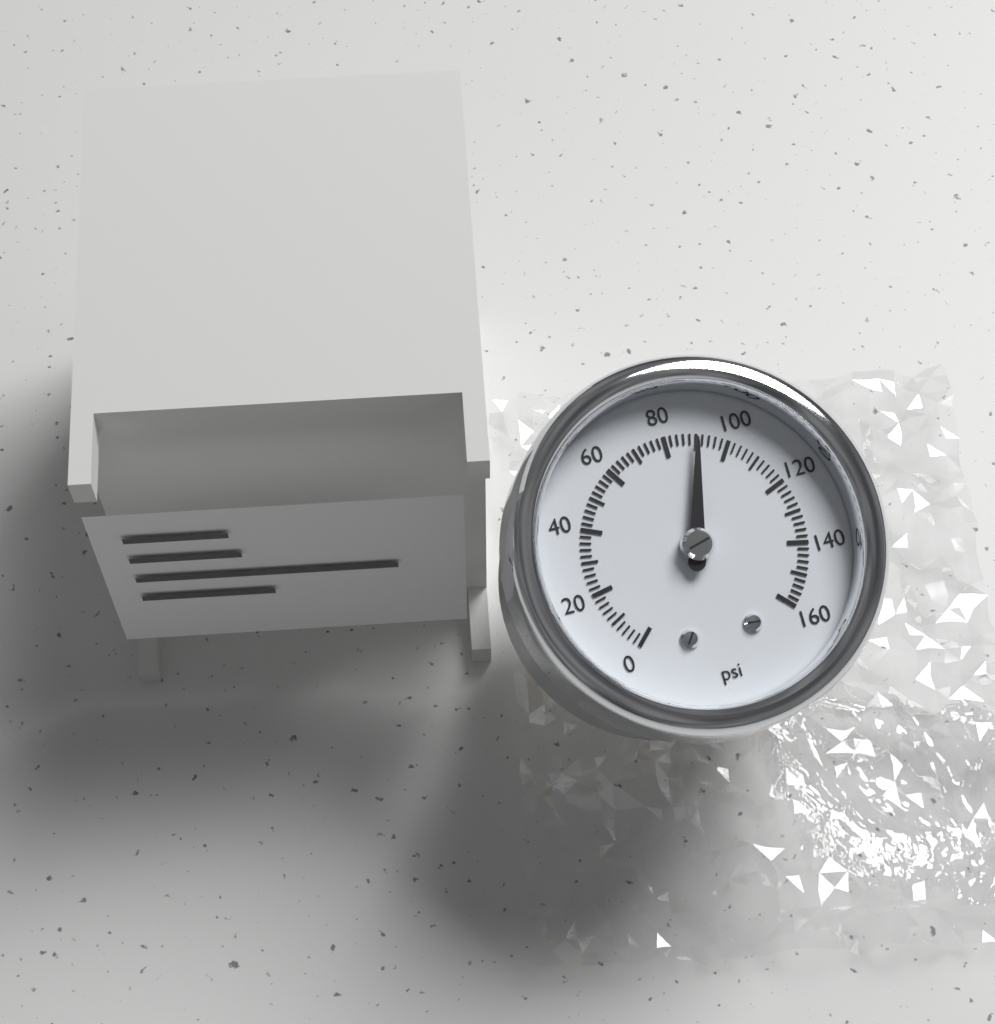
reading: 90 psi
